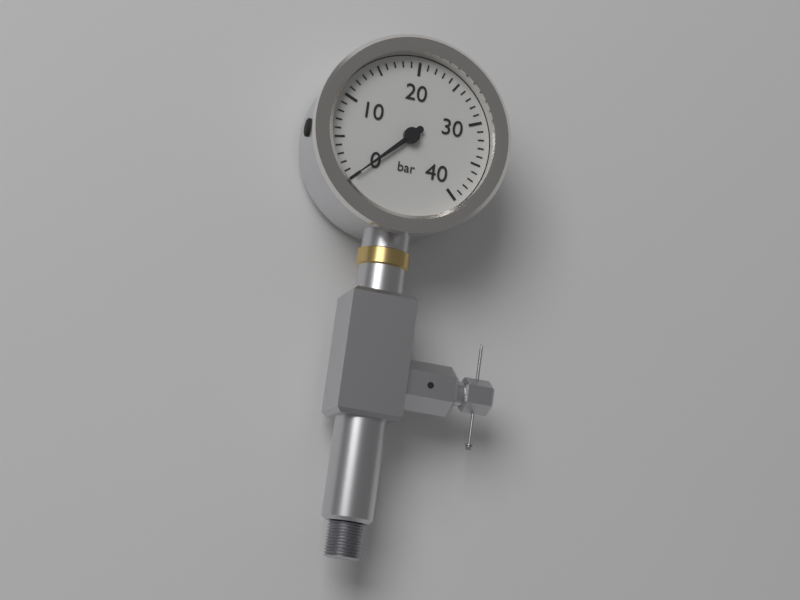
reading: 0 bar
